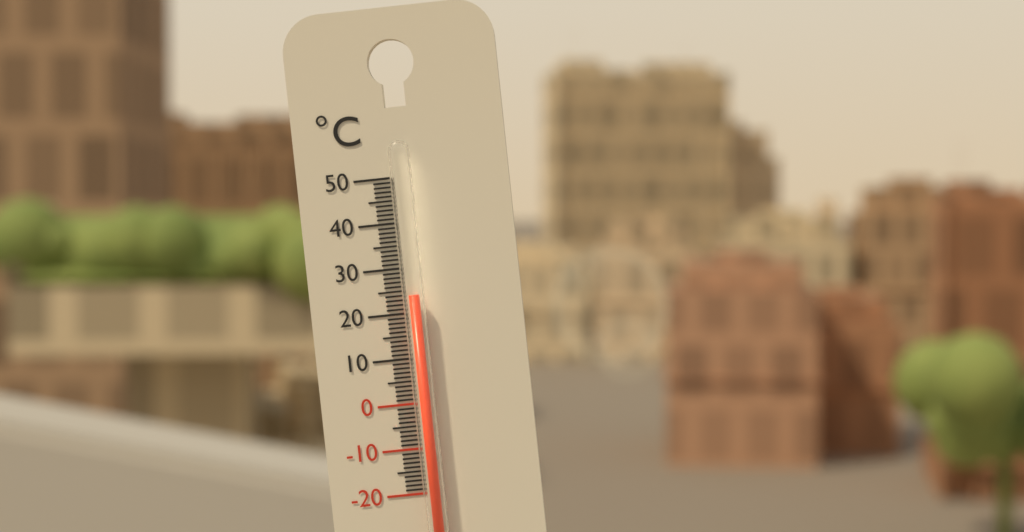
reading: 24 °C
